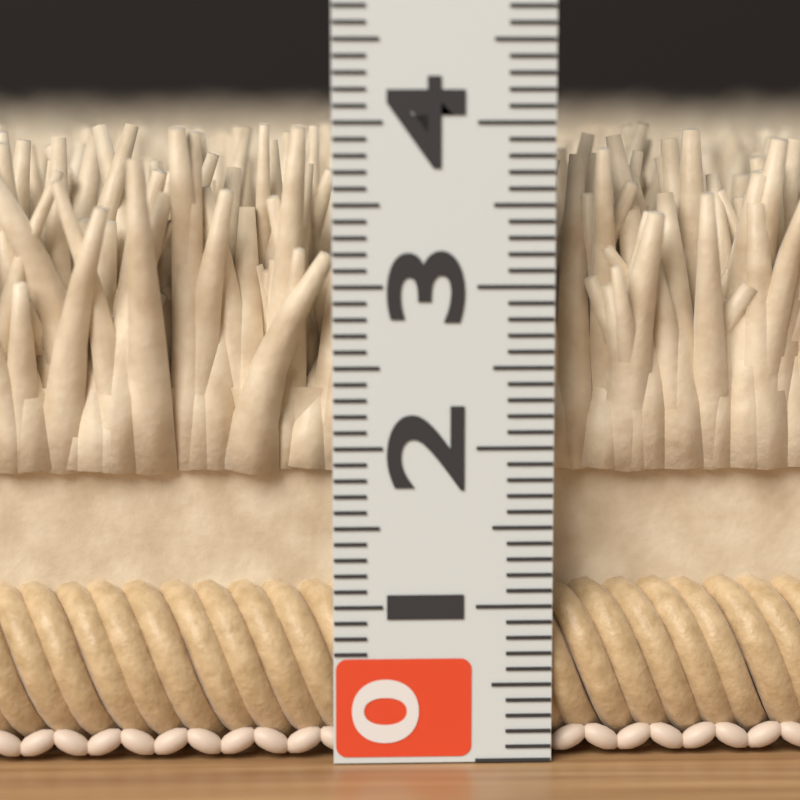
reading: 4.0 (no unit)
